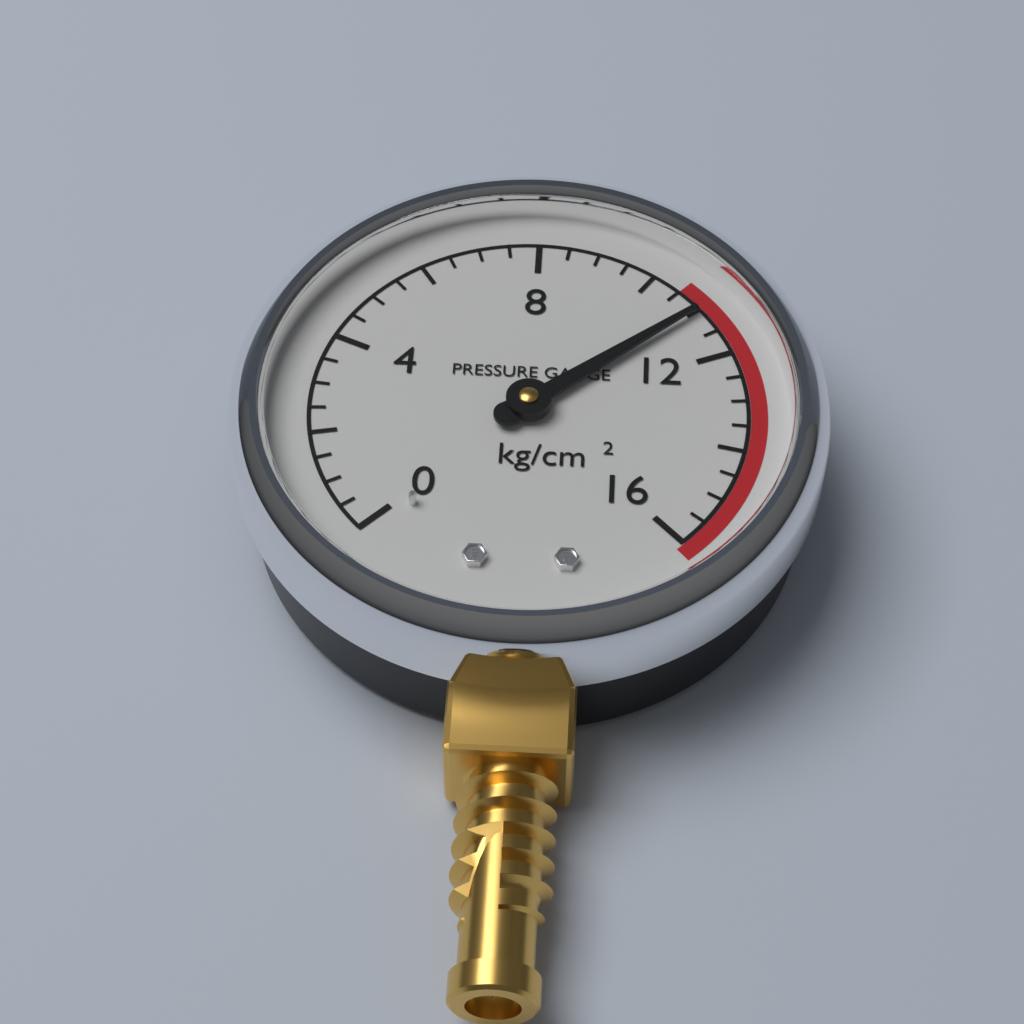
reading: 11.0 kg/cm²
